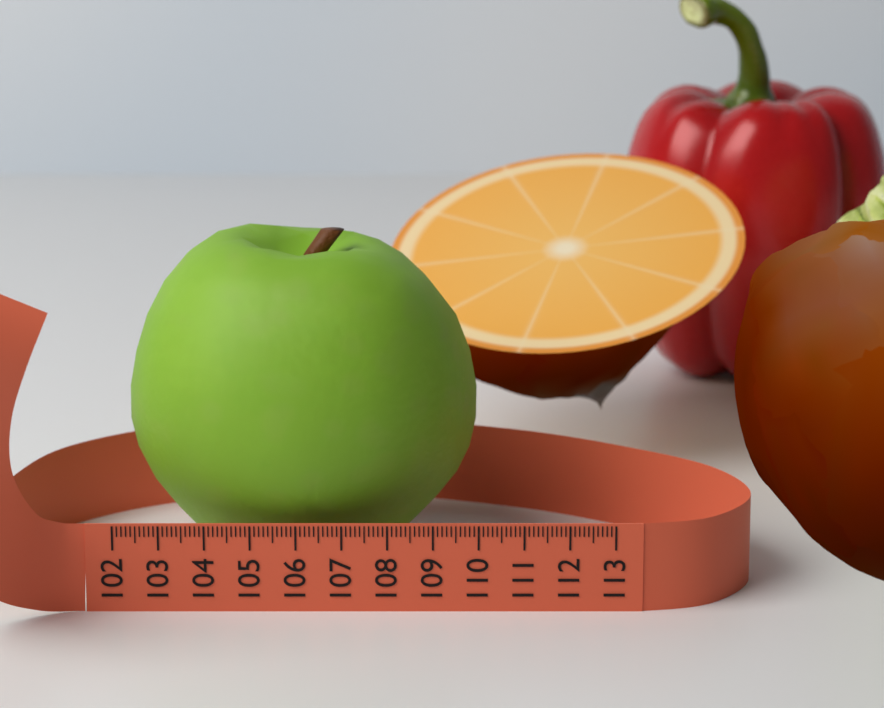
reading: 110.0 (no unit)
